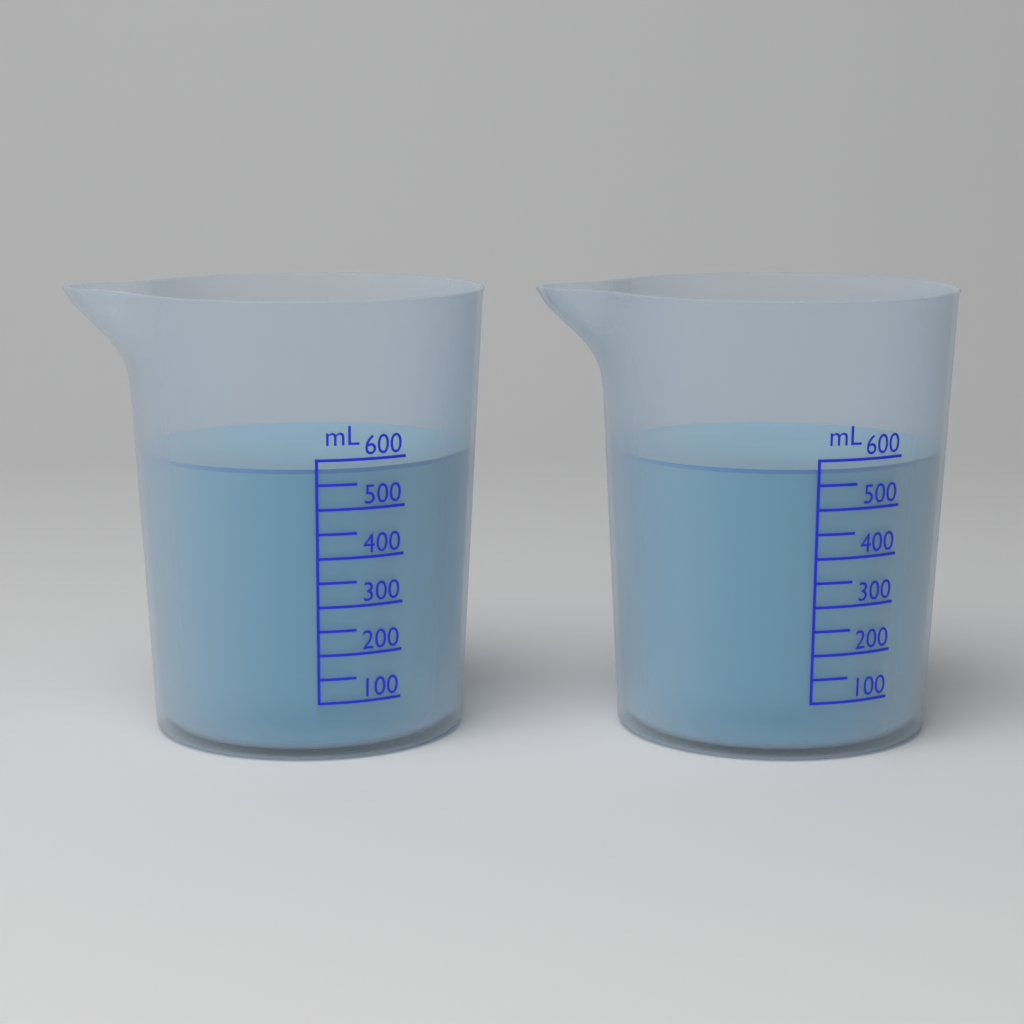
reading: 580 mL
